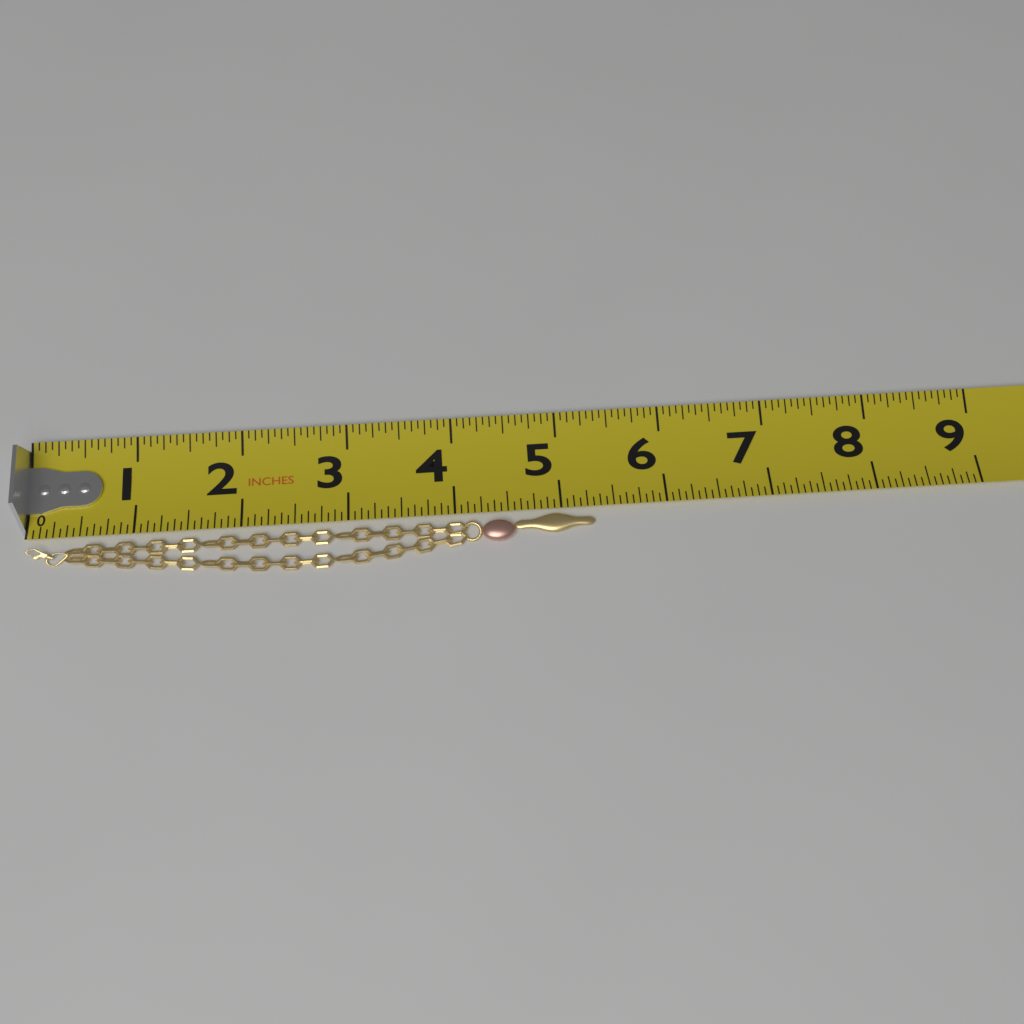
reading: 5.3125 in
